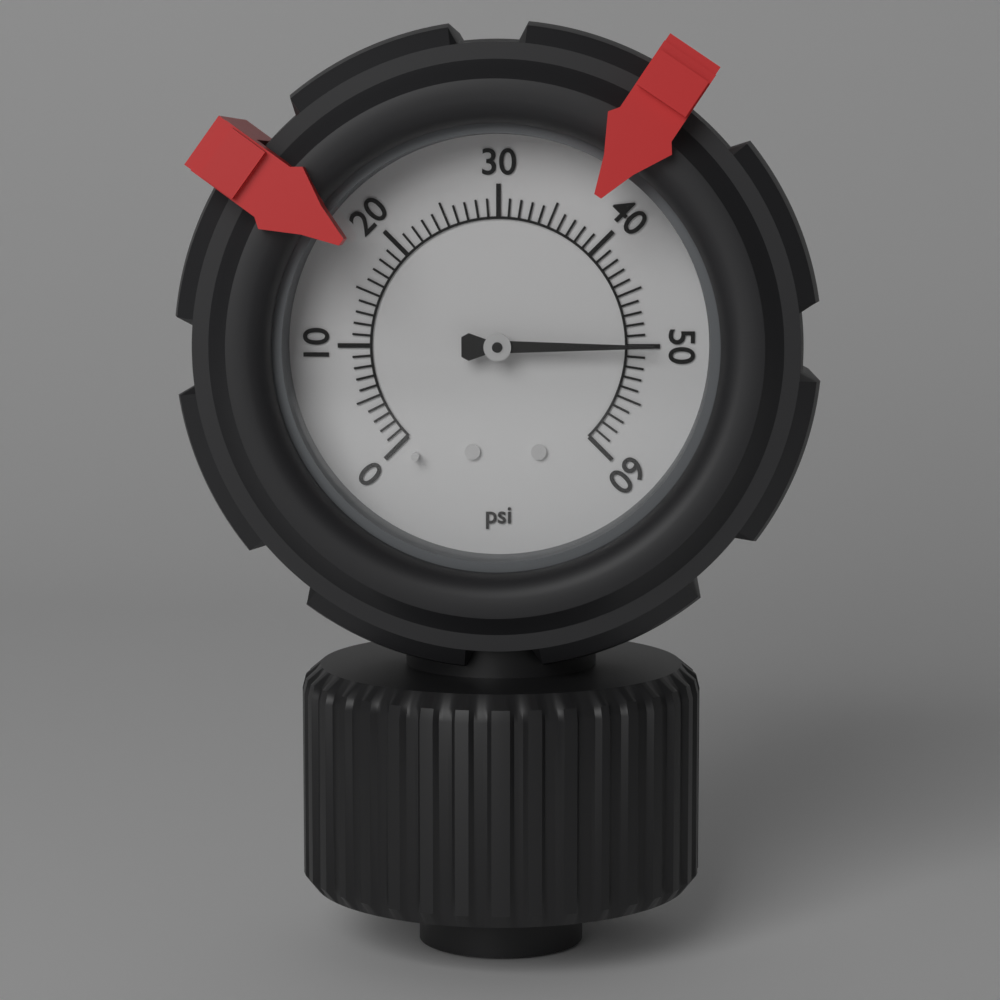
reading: 50 psi
